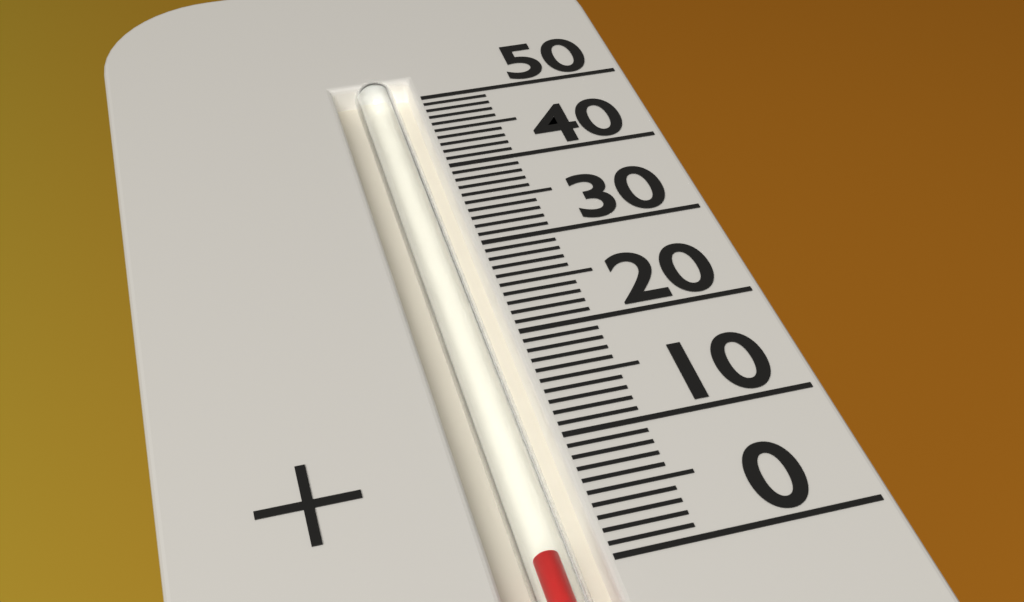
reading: 1 (no unit)
